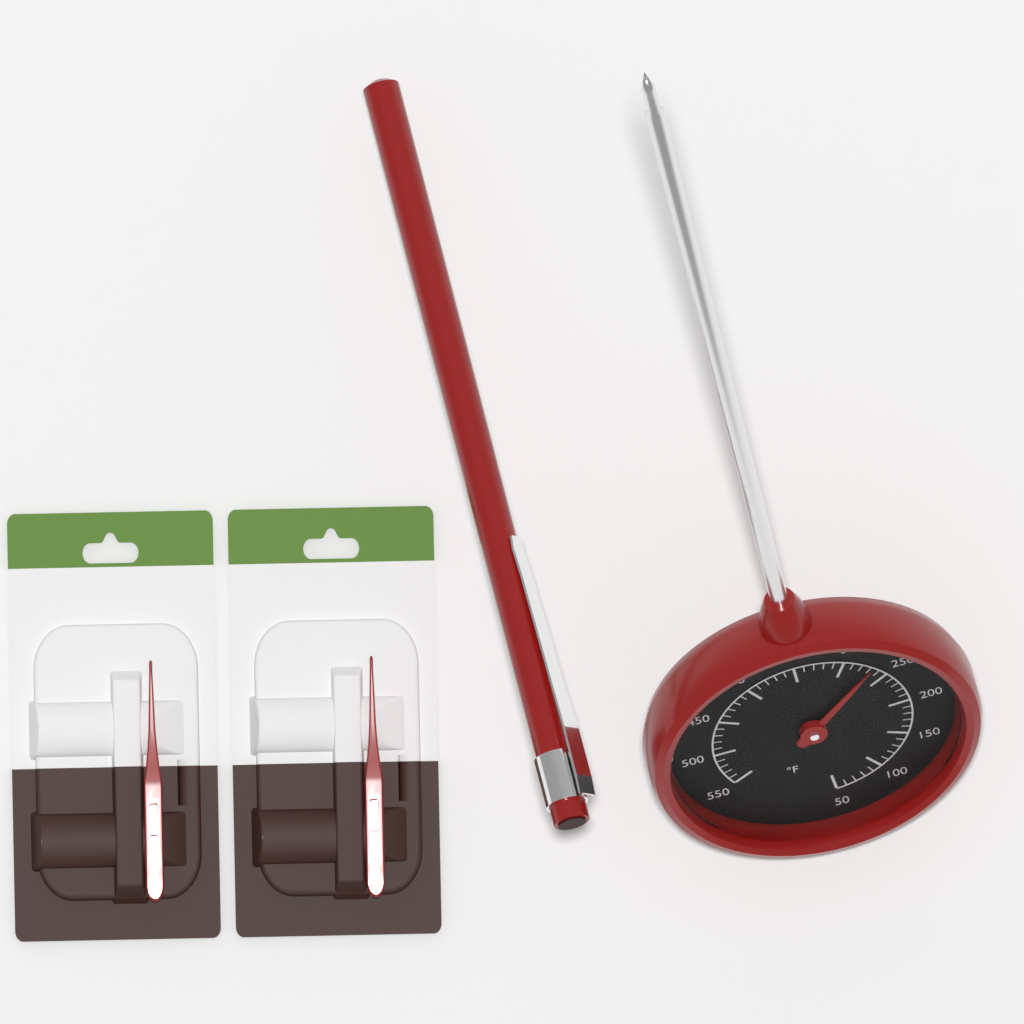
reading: 270 °F
